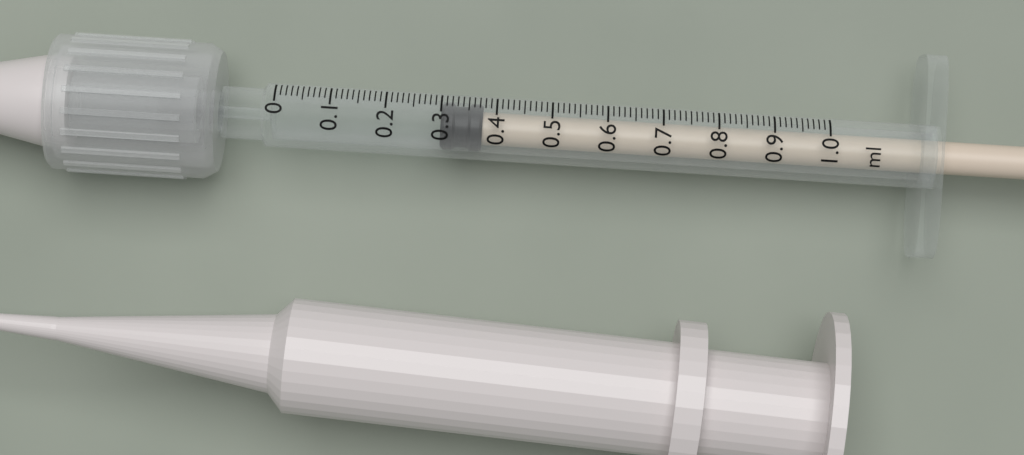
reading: 0.30 ml
